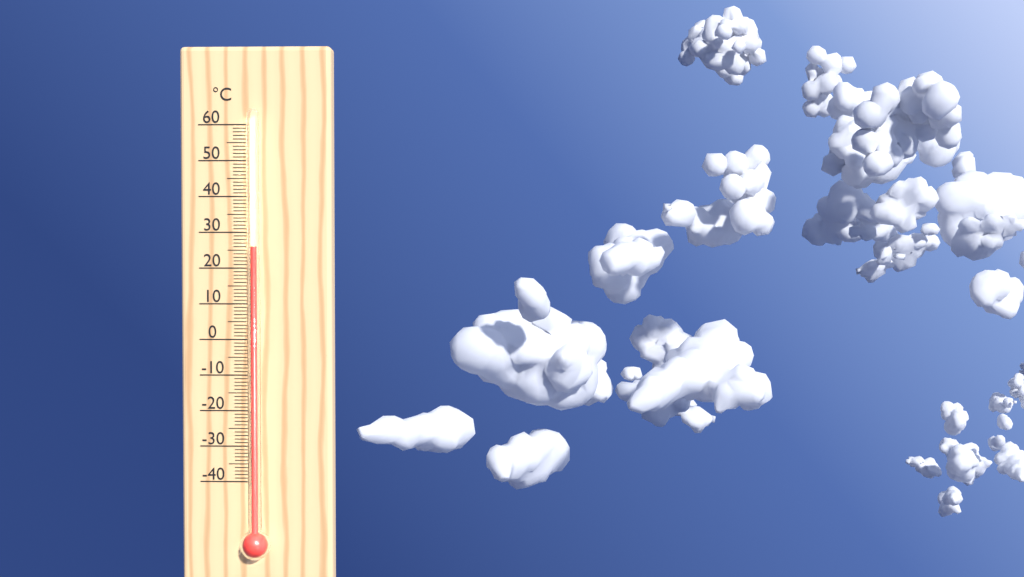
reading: 26 °C
